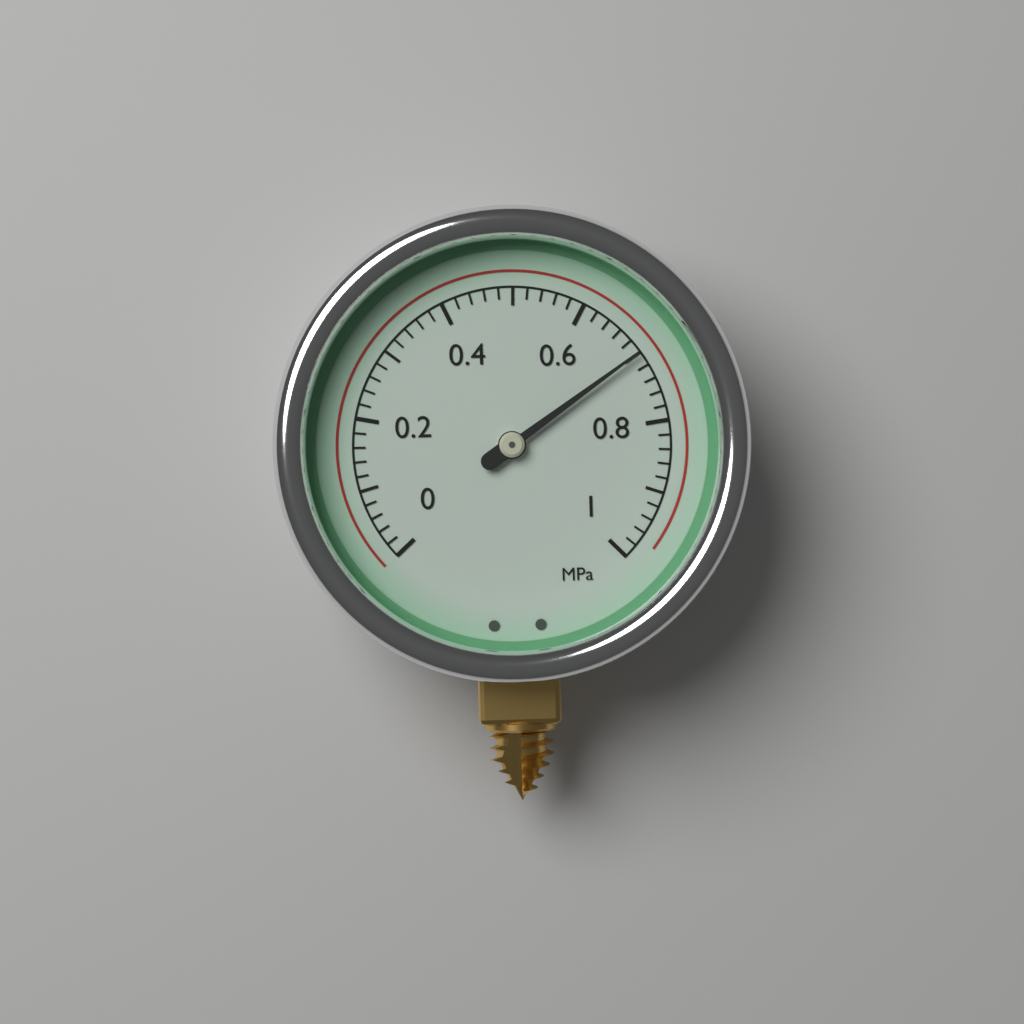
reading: 0.70 MPa
